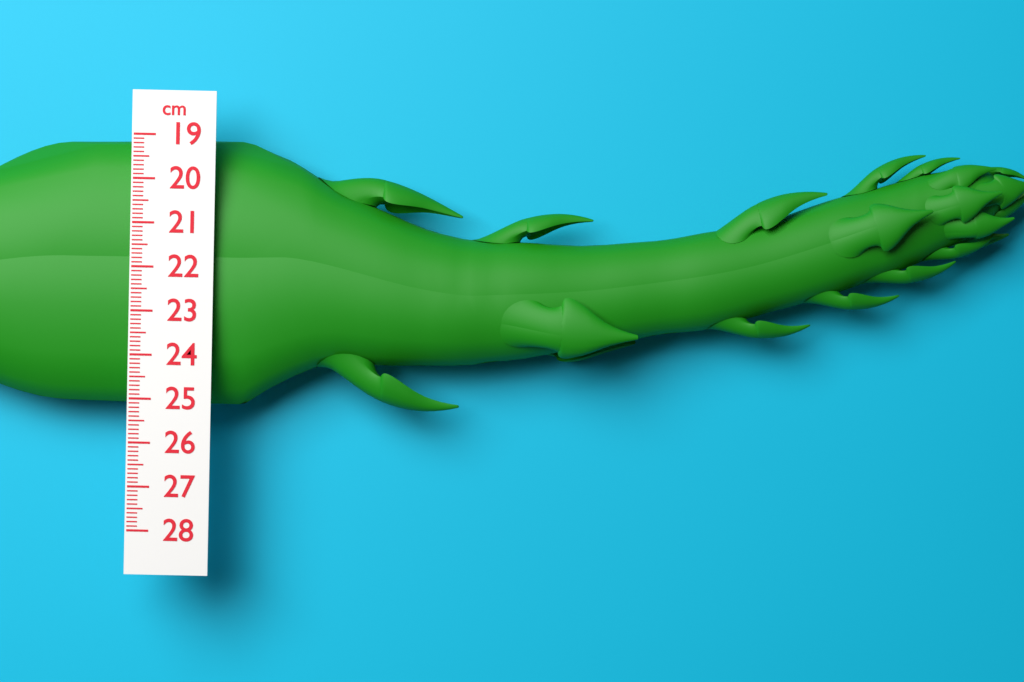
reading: 25.2 cm
